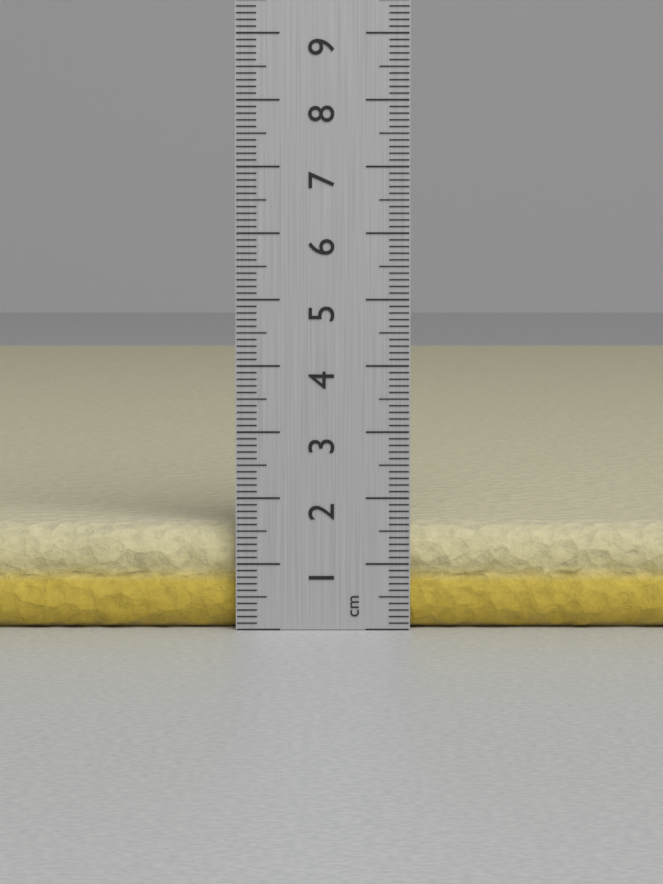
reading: 1.6 cm
